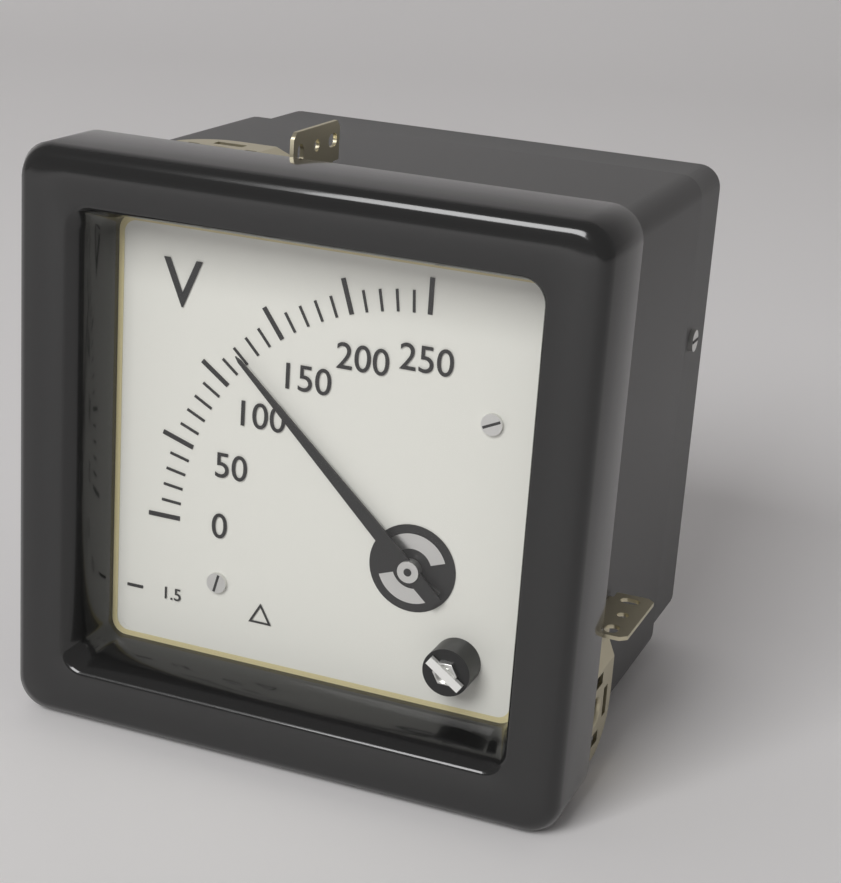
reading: 120 V
